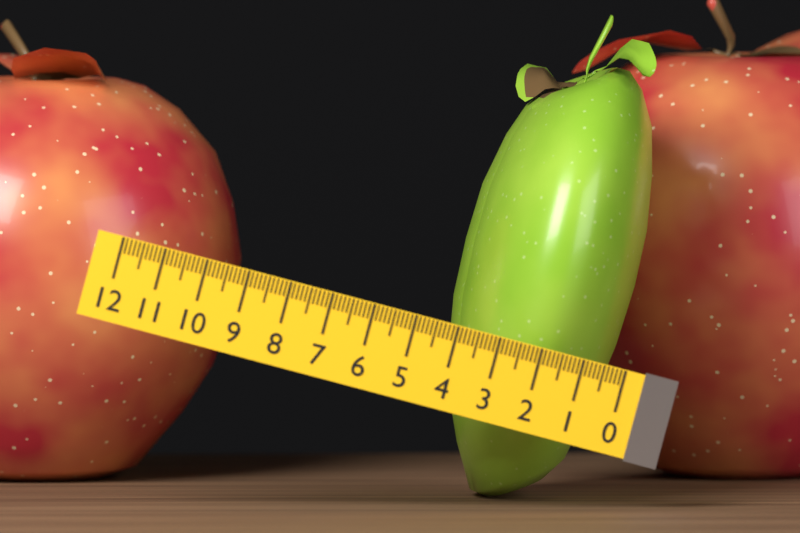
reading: 4.1 (no unit)
